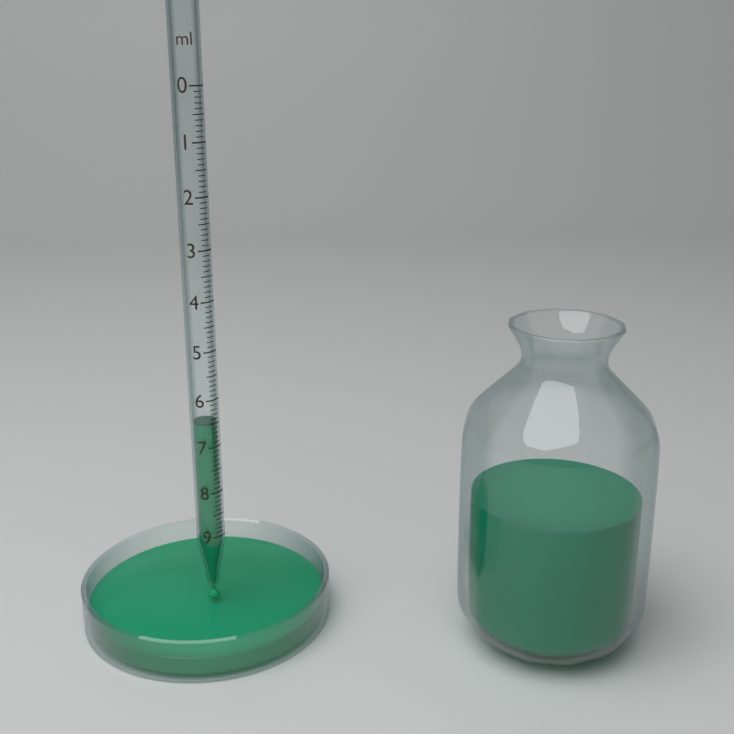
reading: 6.5 ml
